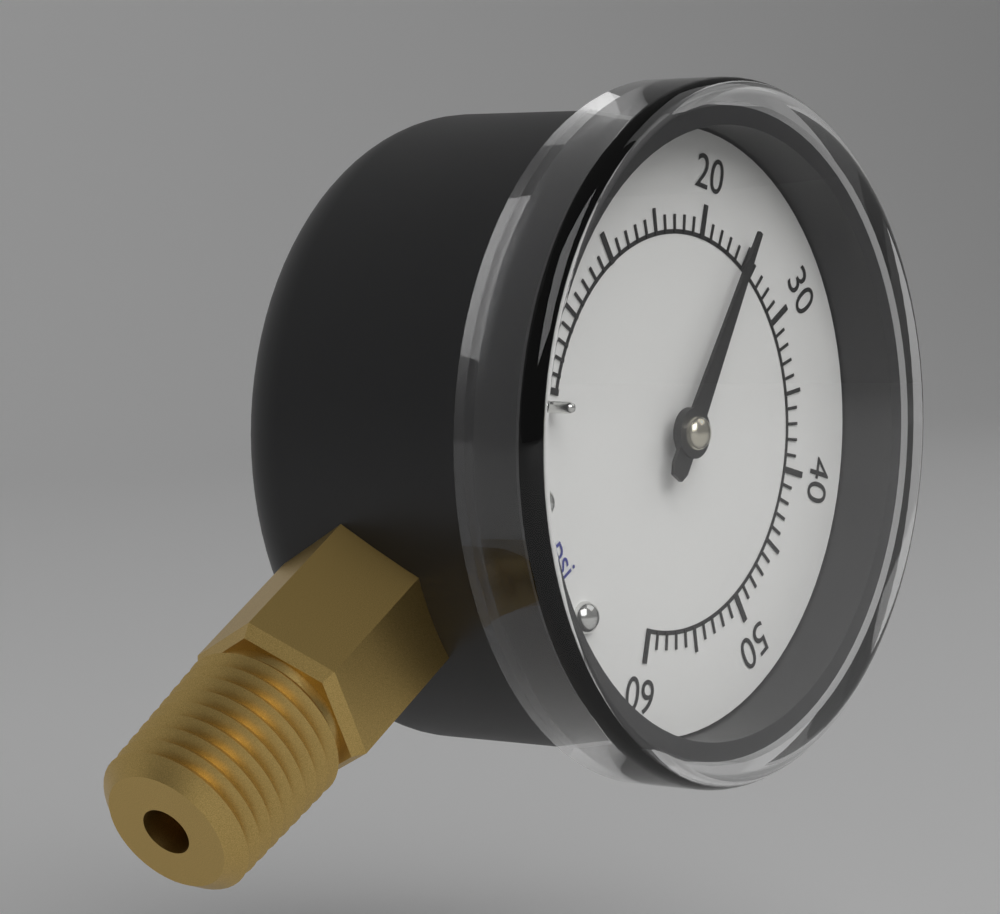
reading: 24 psi
